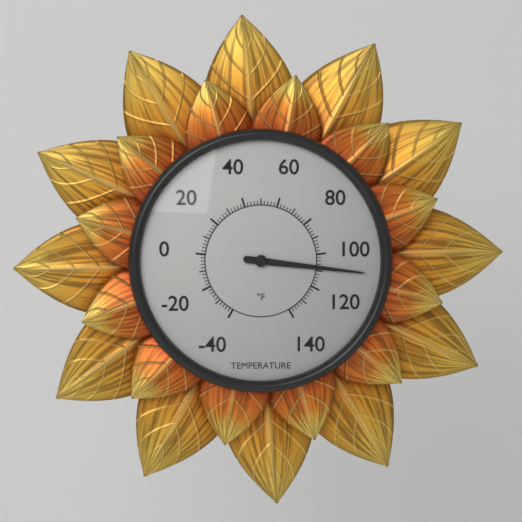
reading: 108 °F
